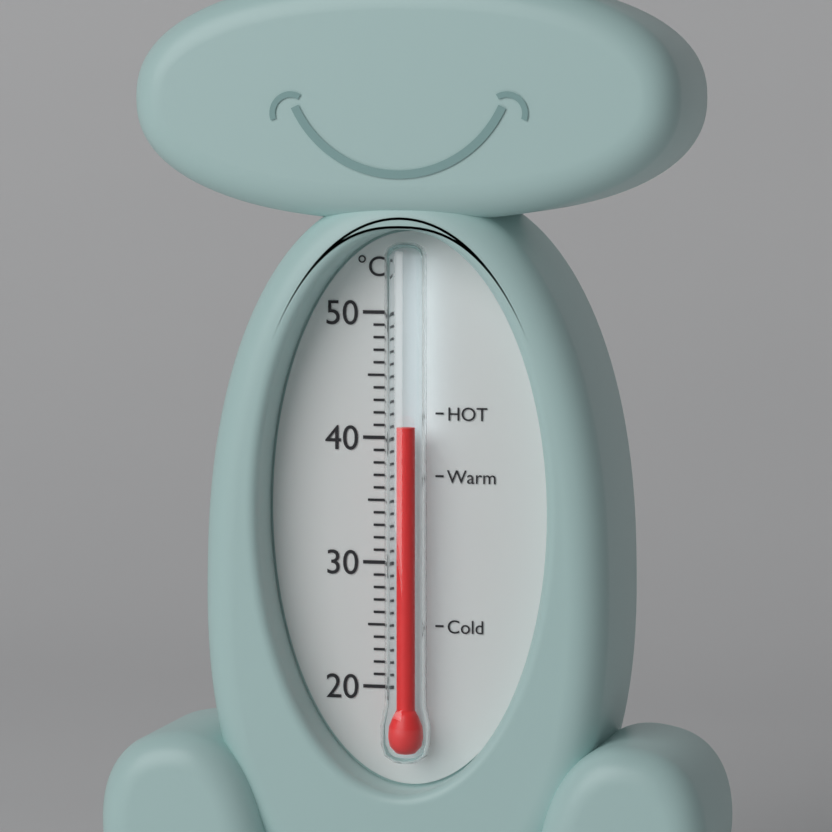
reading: 41 °C
